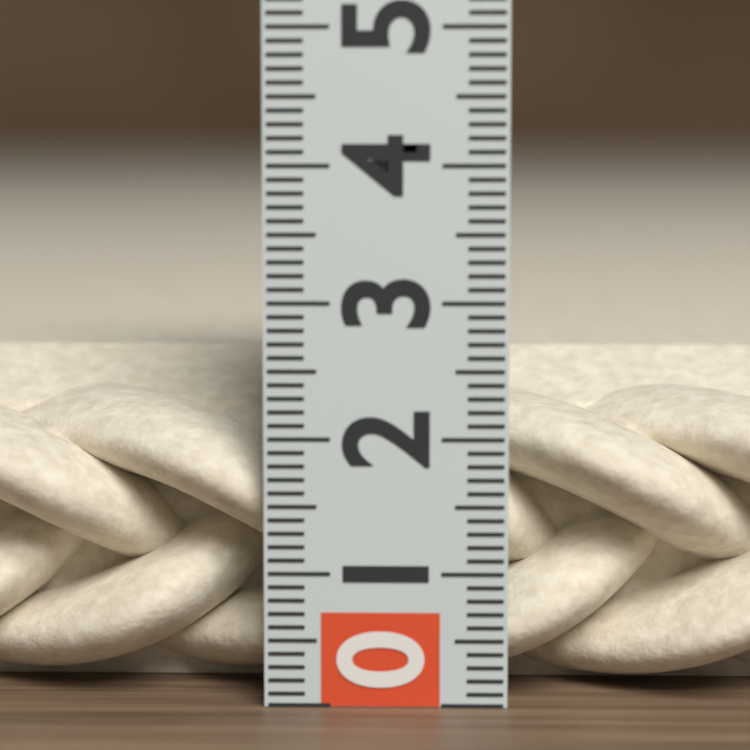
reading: 2.5 (no unit)
